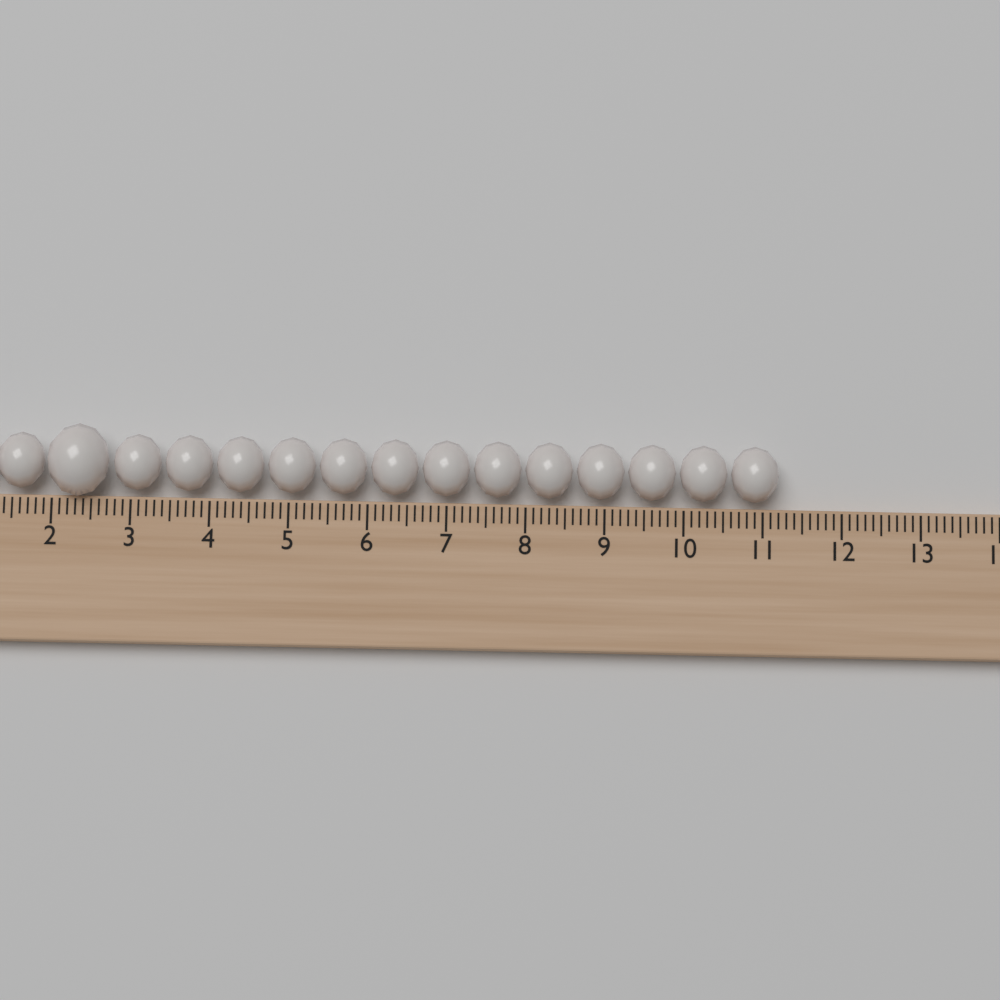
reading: 11.2 (no unit)
